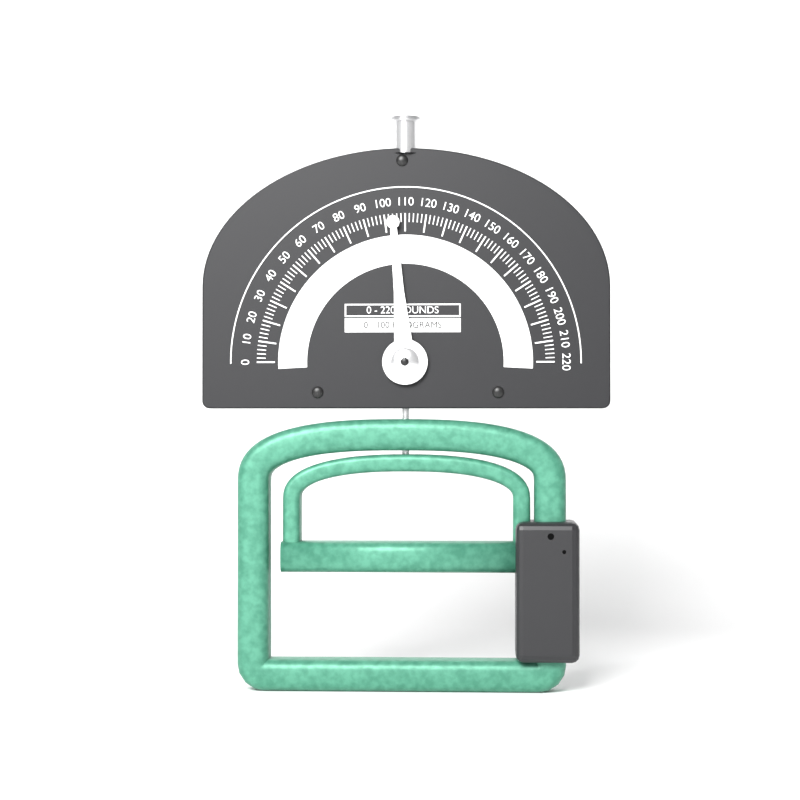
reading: 104 lb
